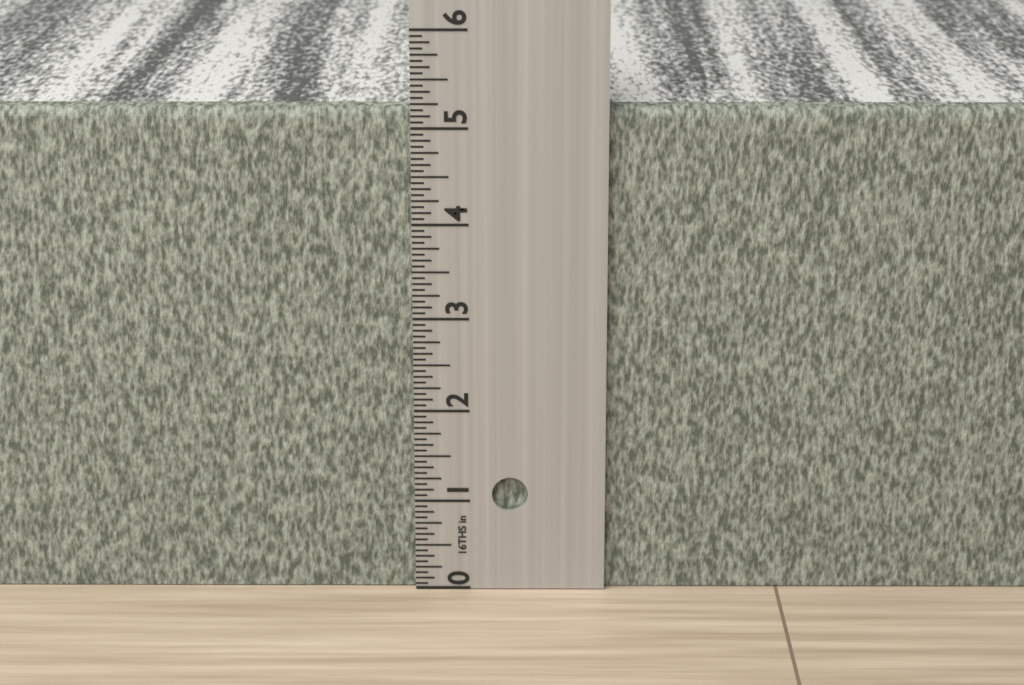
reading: 5.1875 in
